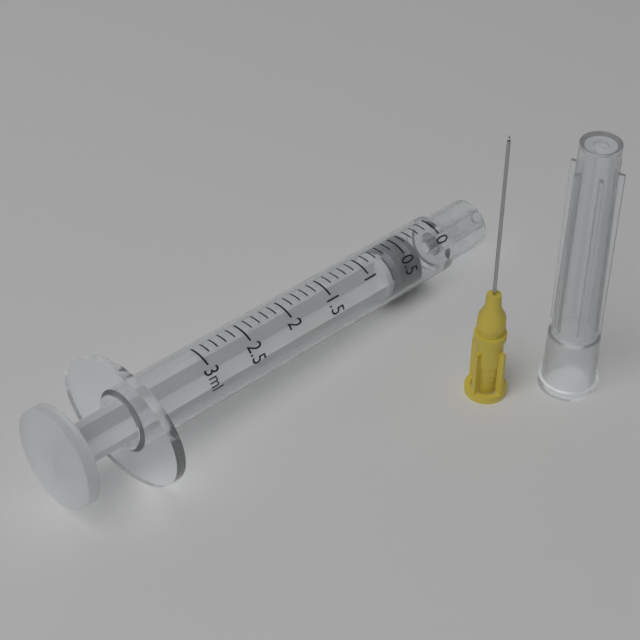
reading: 0.3 ml
